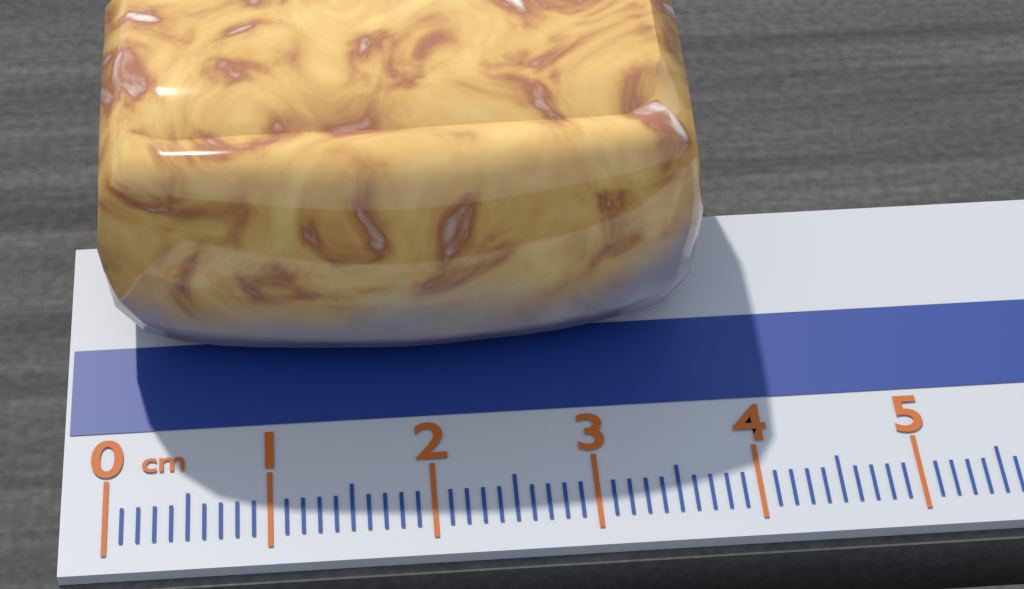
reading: 3.8 cm
